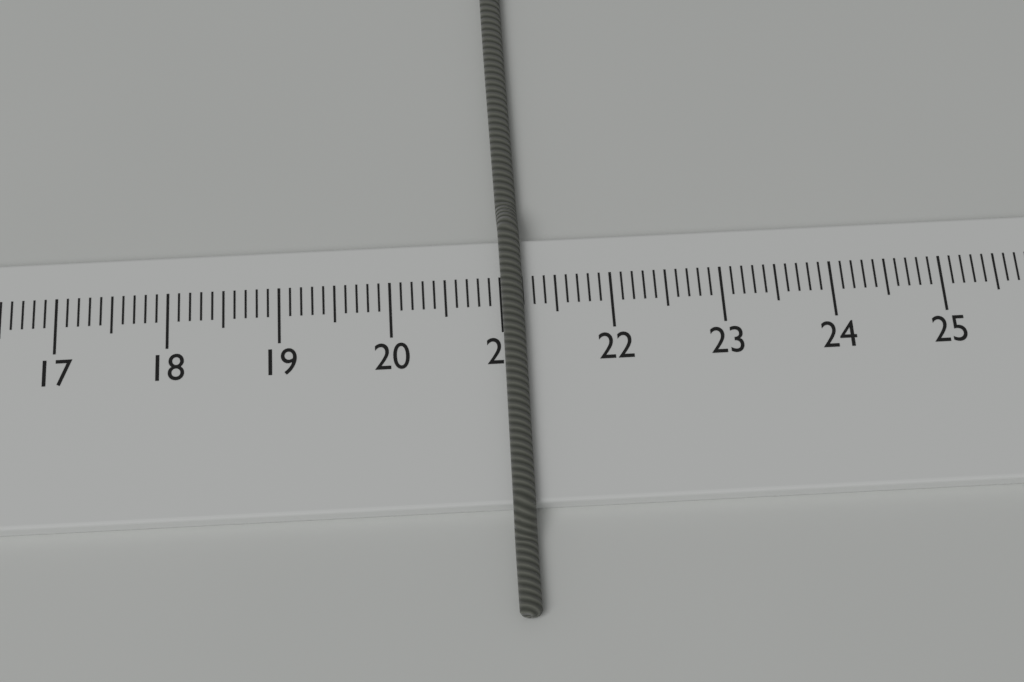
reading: 21.2 cm
